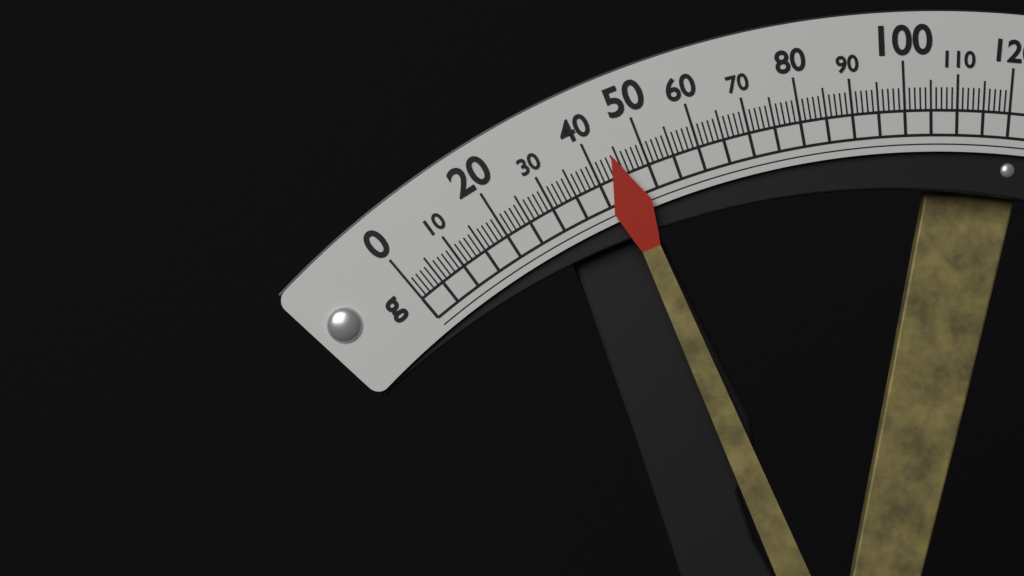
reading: 44 g
